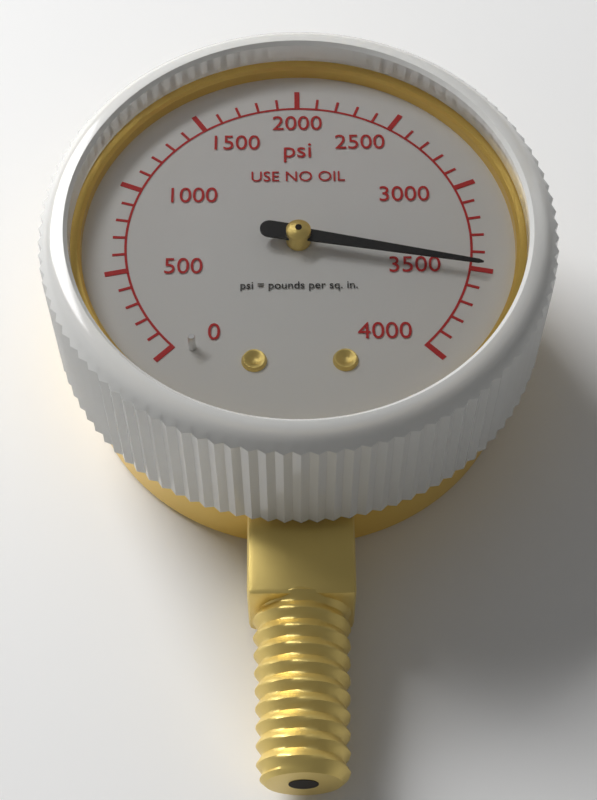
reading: 3500 psi
